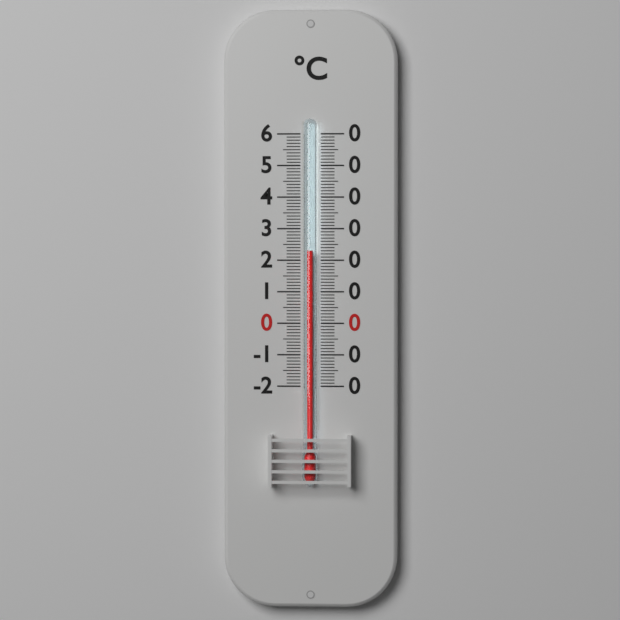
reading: 23 °C
